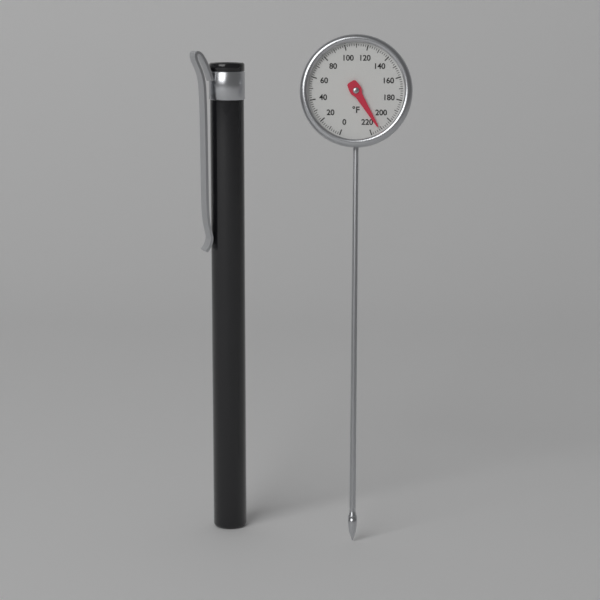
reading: 212 °F
